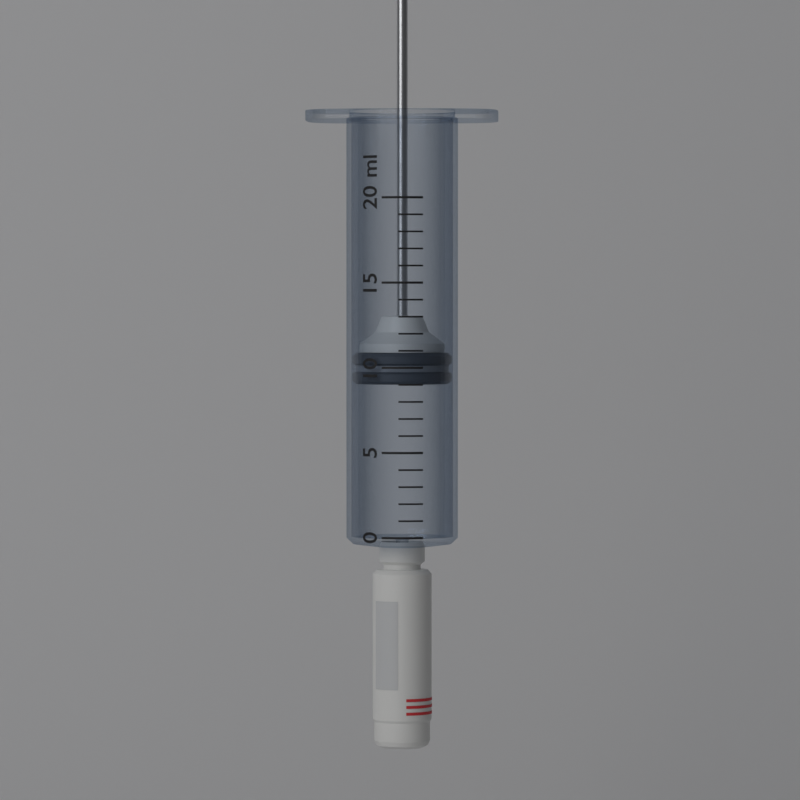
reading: 9 ml
